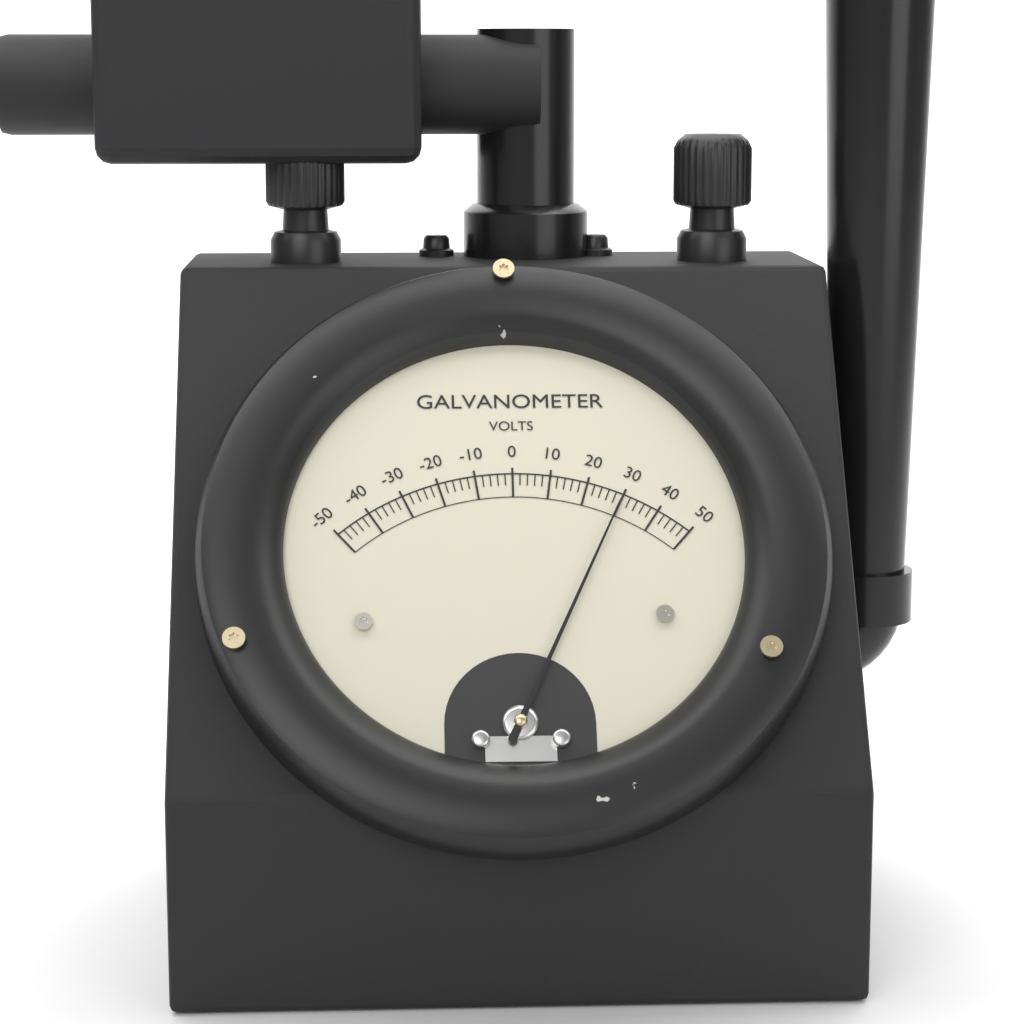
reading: 30 V
